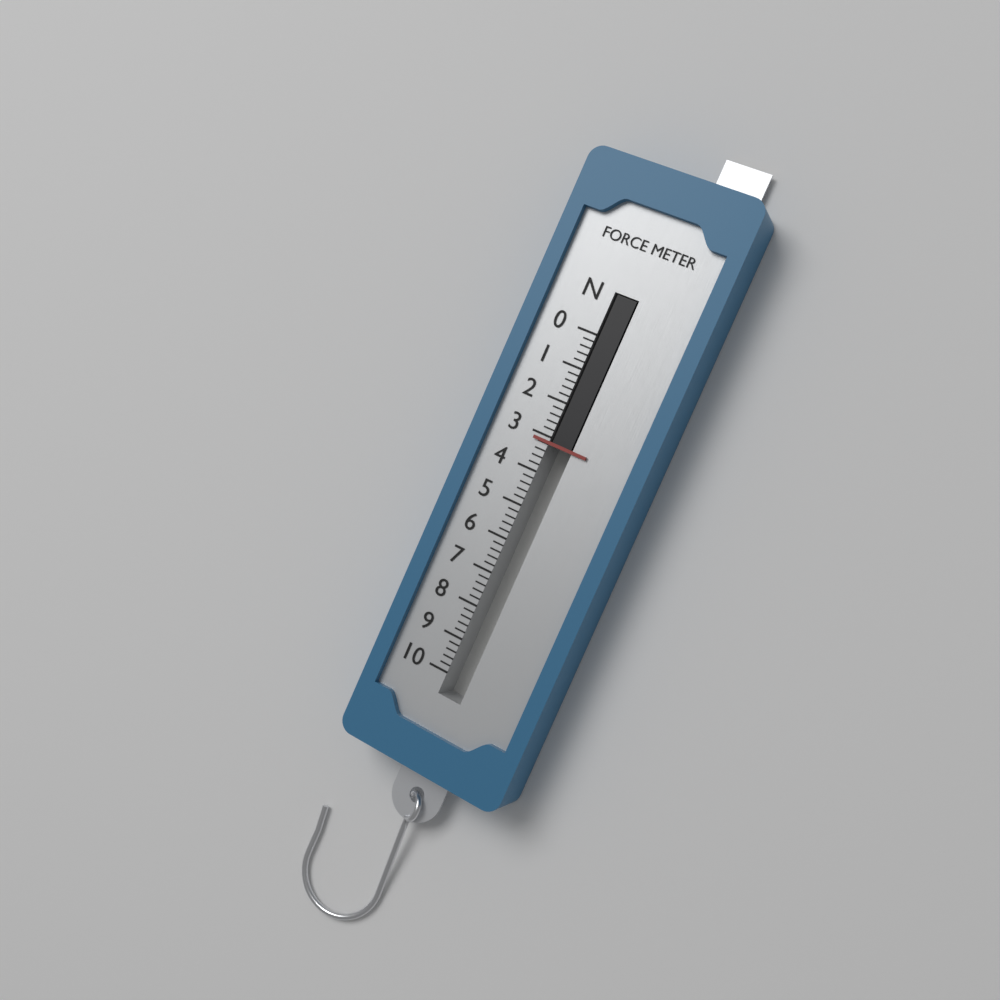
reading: 3.2 N
